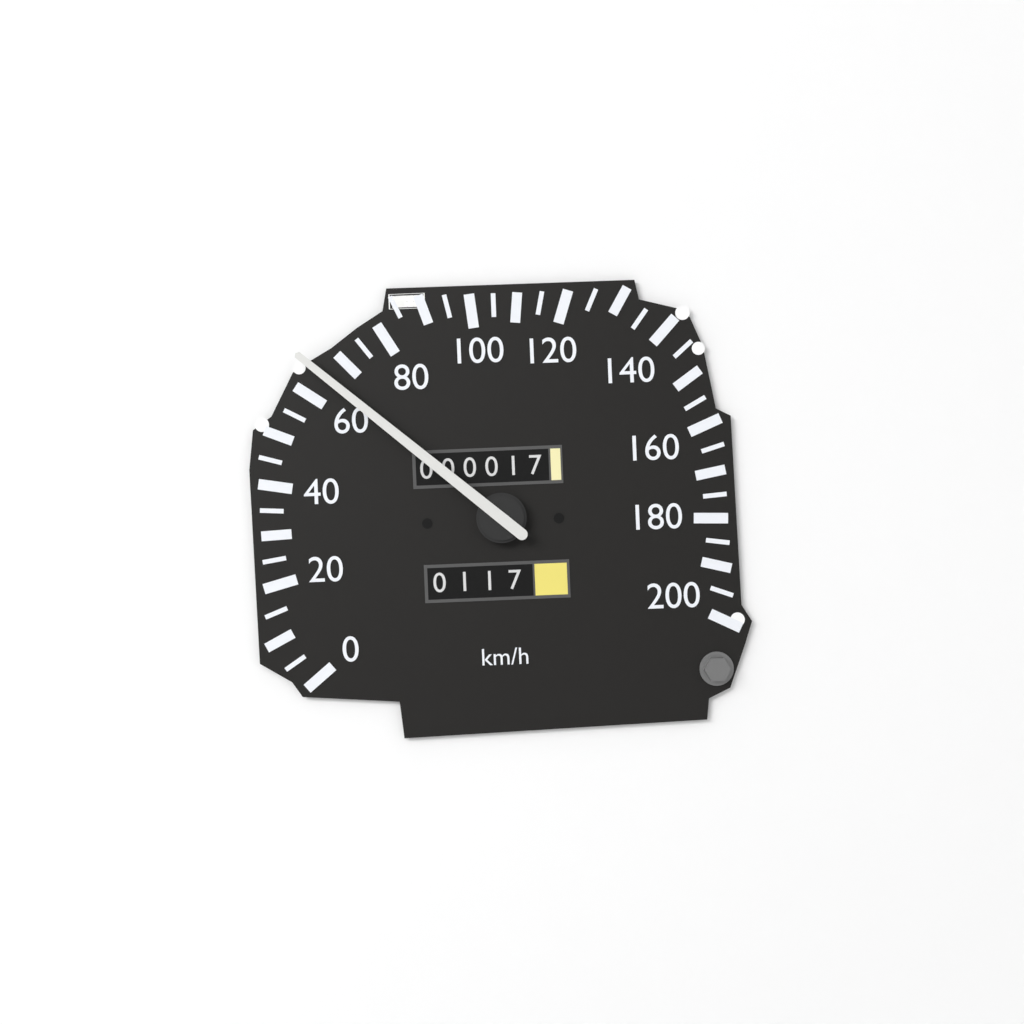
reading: 65 km/h
